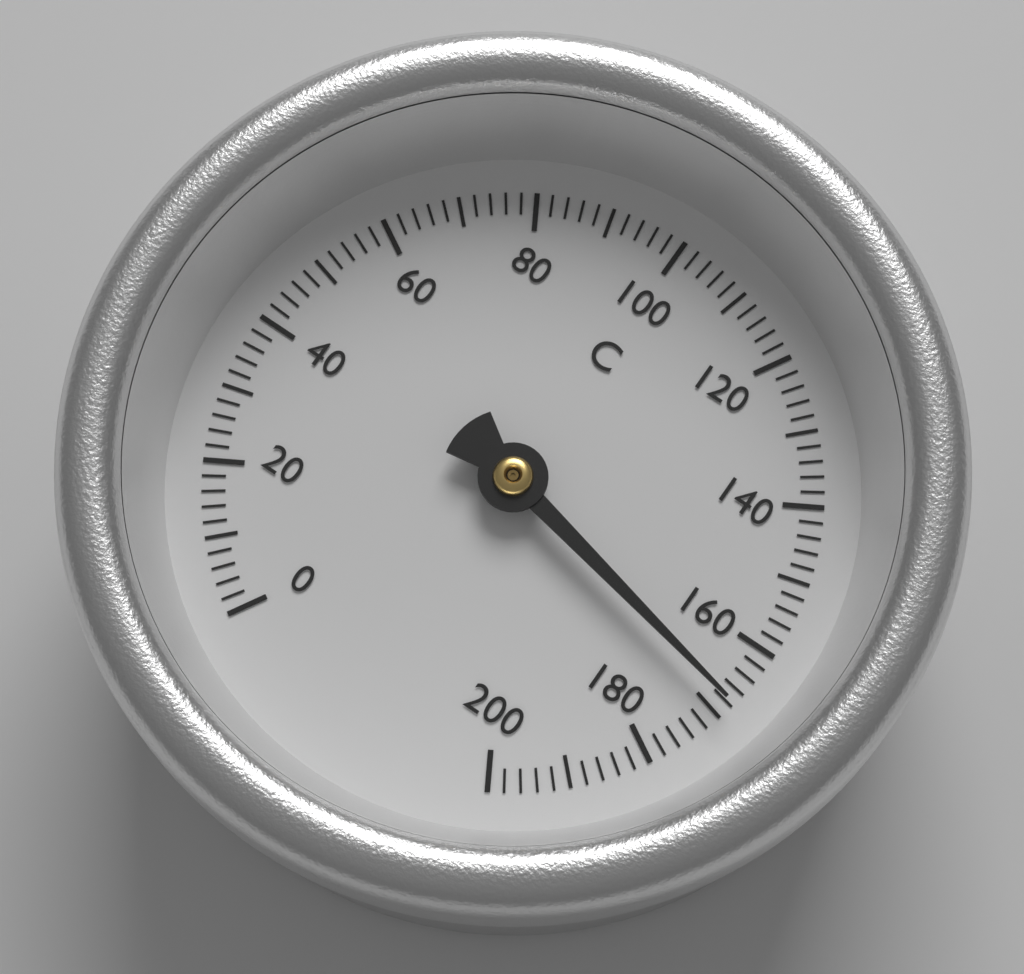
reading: 168 °C
